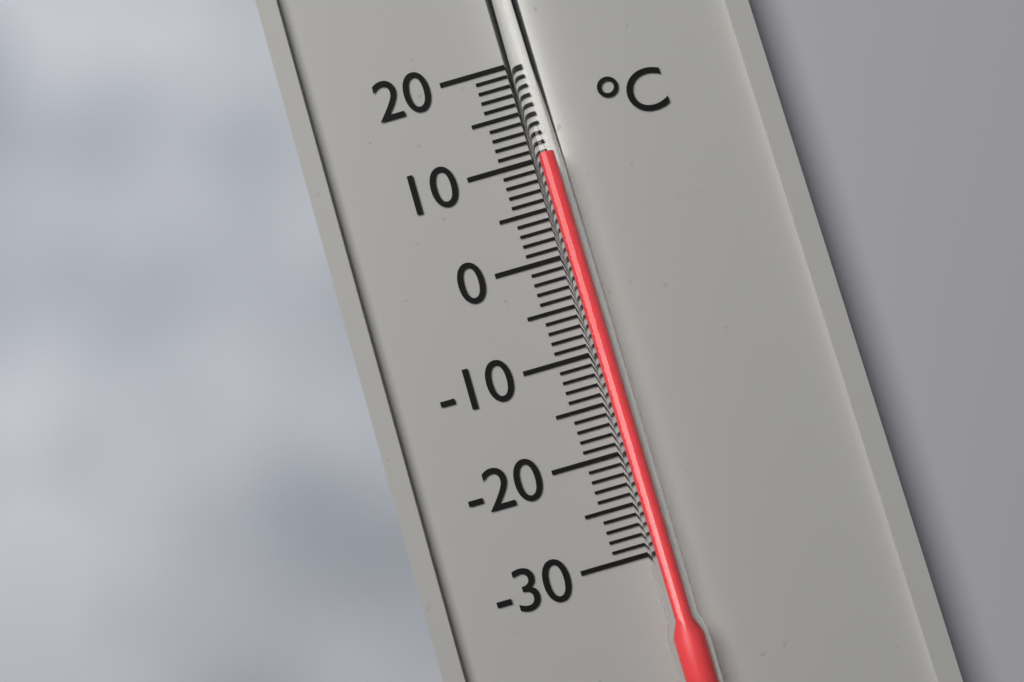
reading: 10 °C
